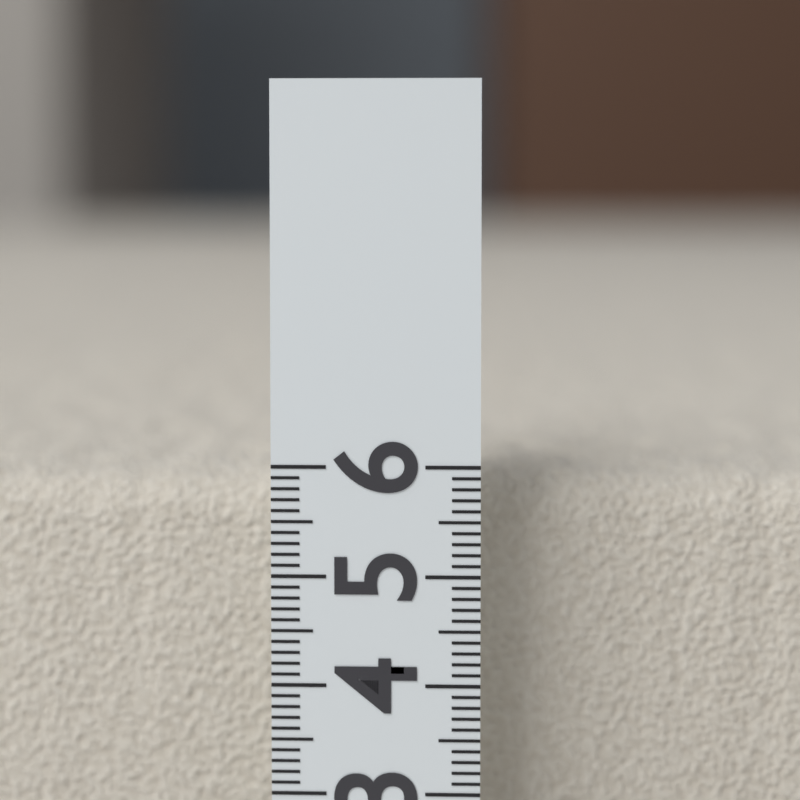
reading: 5.8 (no unit)
